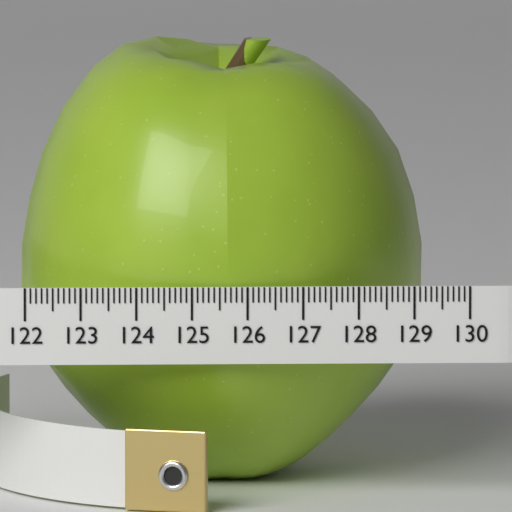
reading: 129.3 (no unit)
